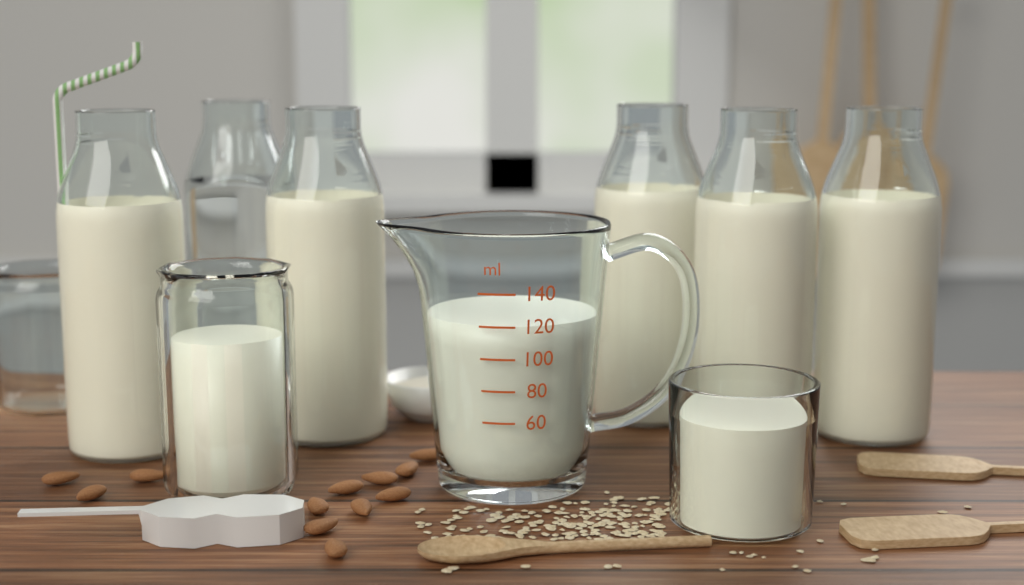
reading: 120 ml
